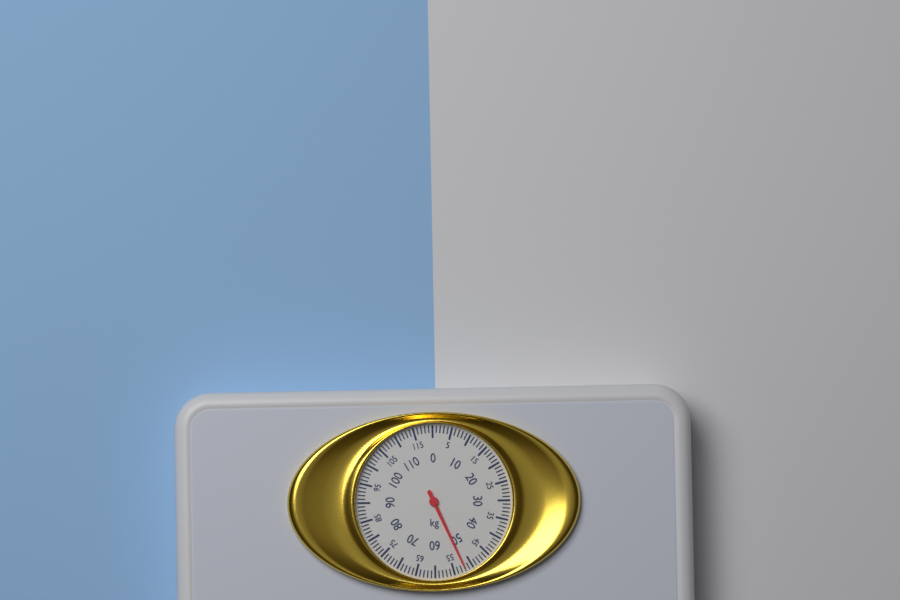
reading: 52 kg
